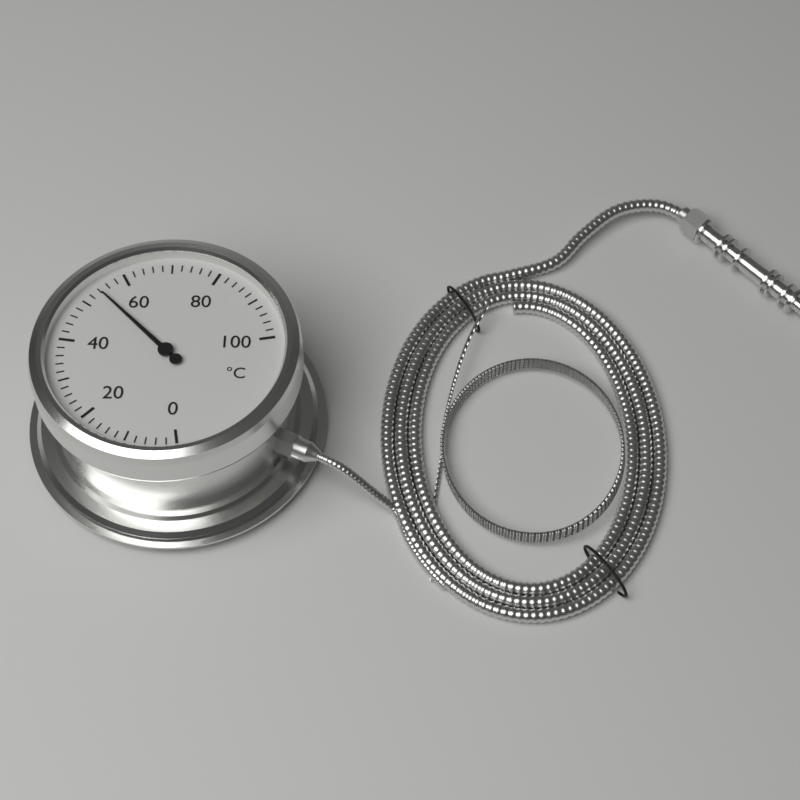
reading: 54 °C
